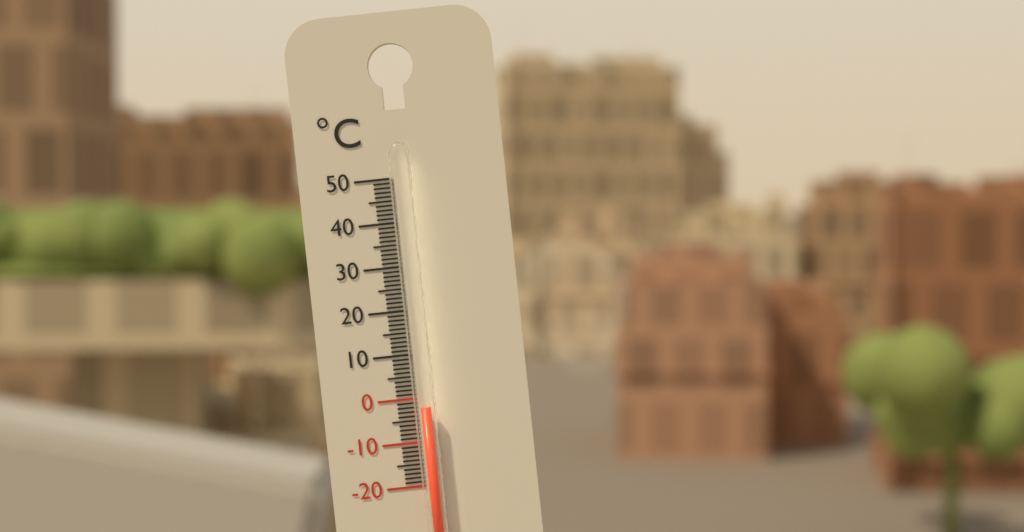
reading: -2 °C
